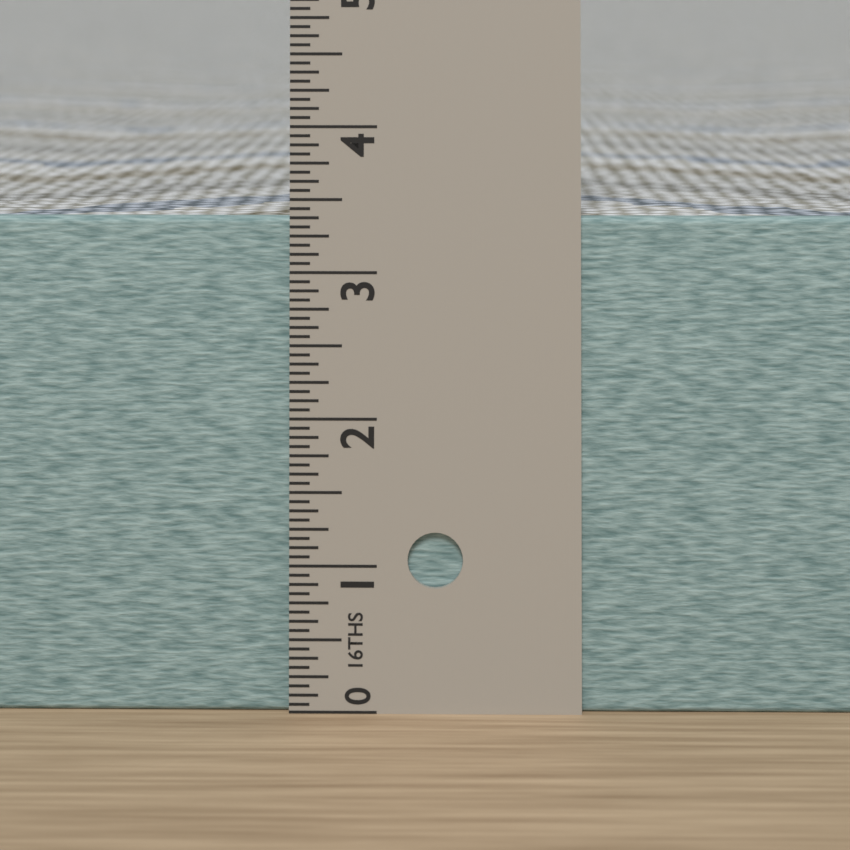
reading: 3.3750 in
